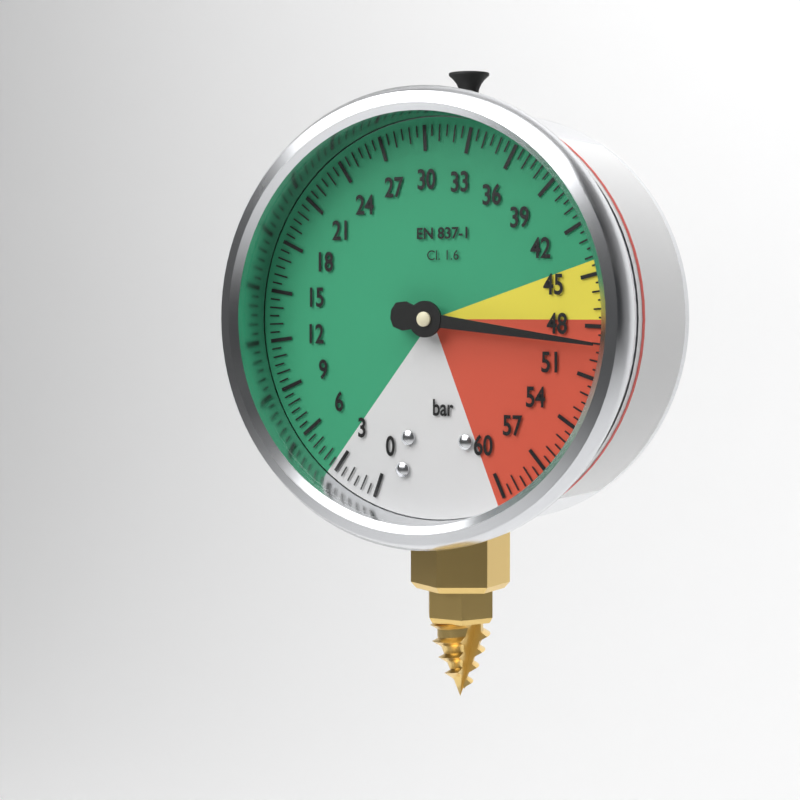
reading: 49.0 bar
